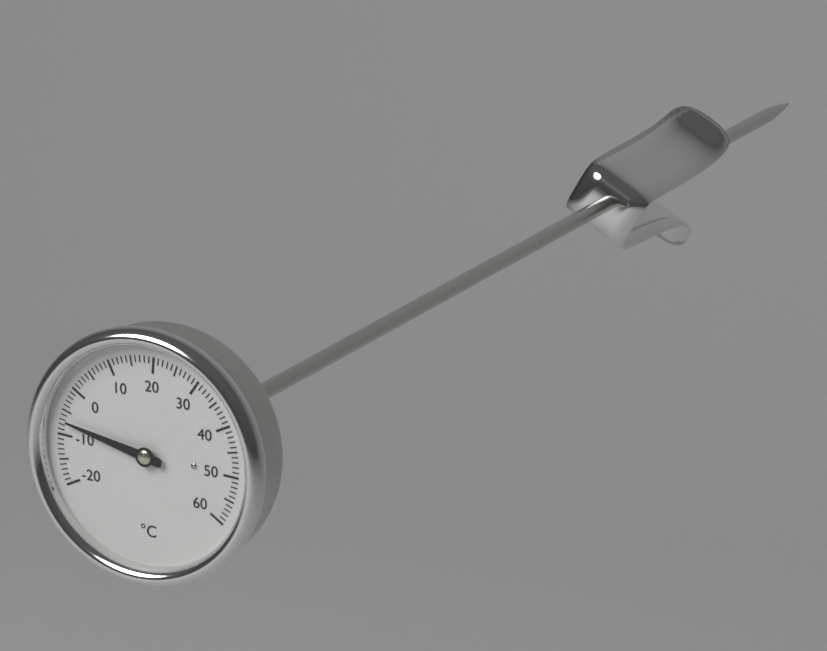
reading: -7 °C
